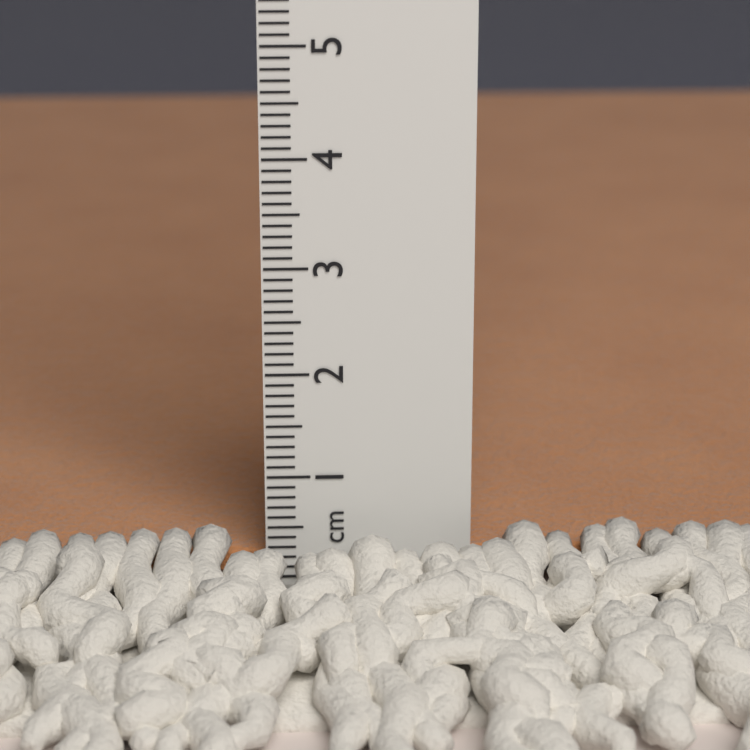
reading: 0.2 cm
